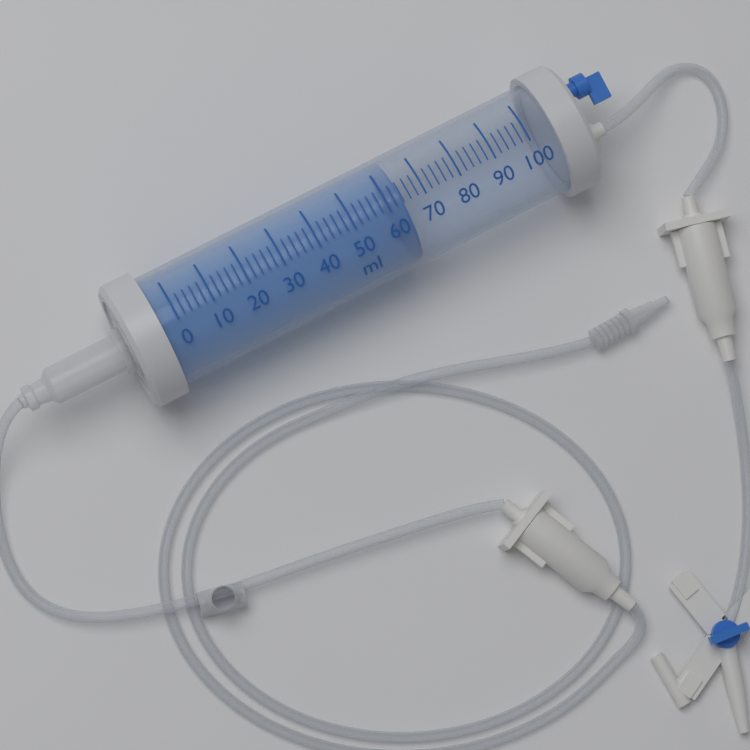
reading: 64 ml
